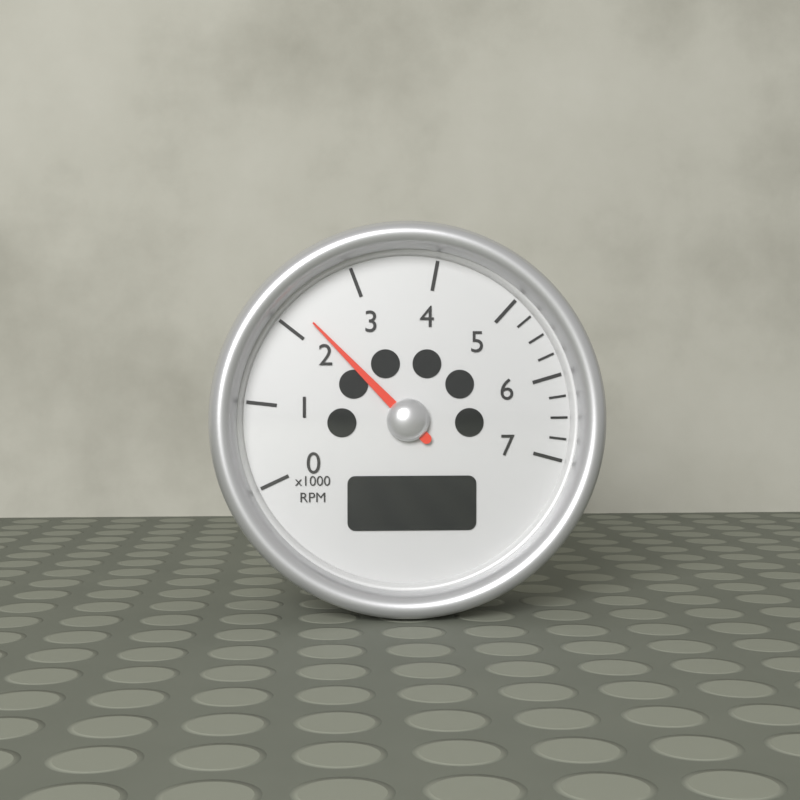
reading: 2.25 x1000 RPM
